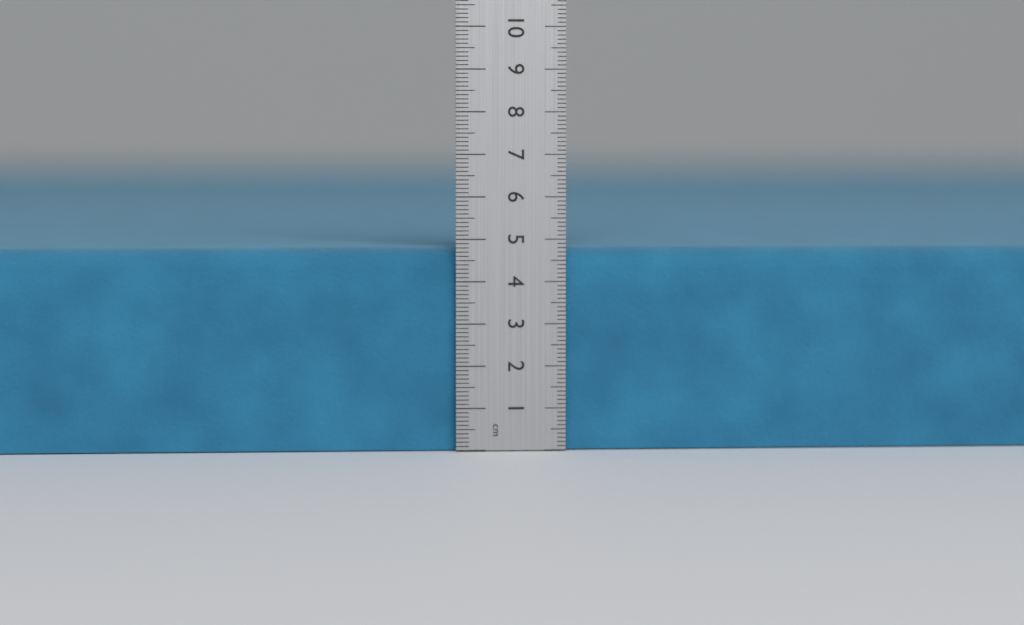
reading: 4.8 cm
